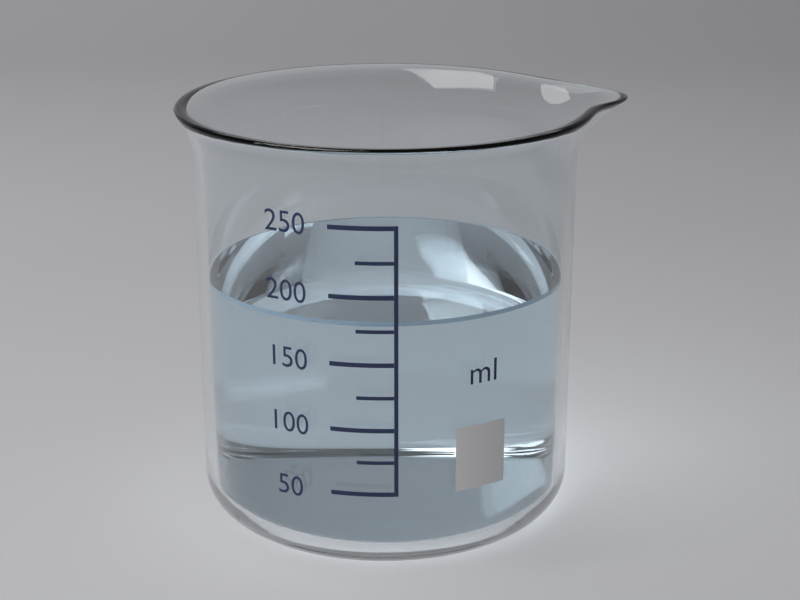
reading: 180 ml
